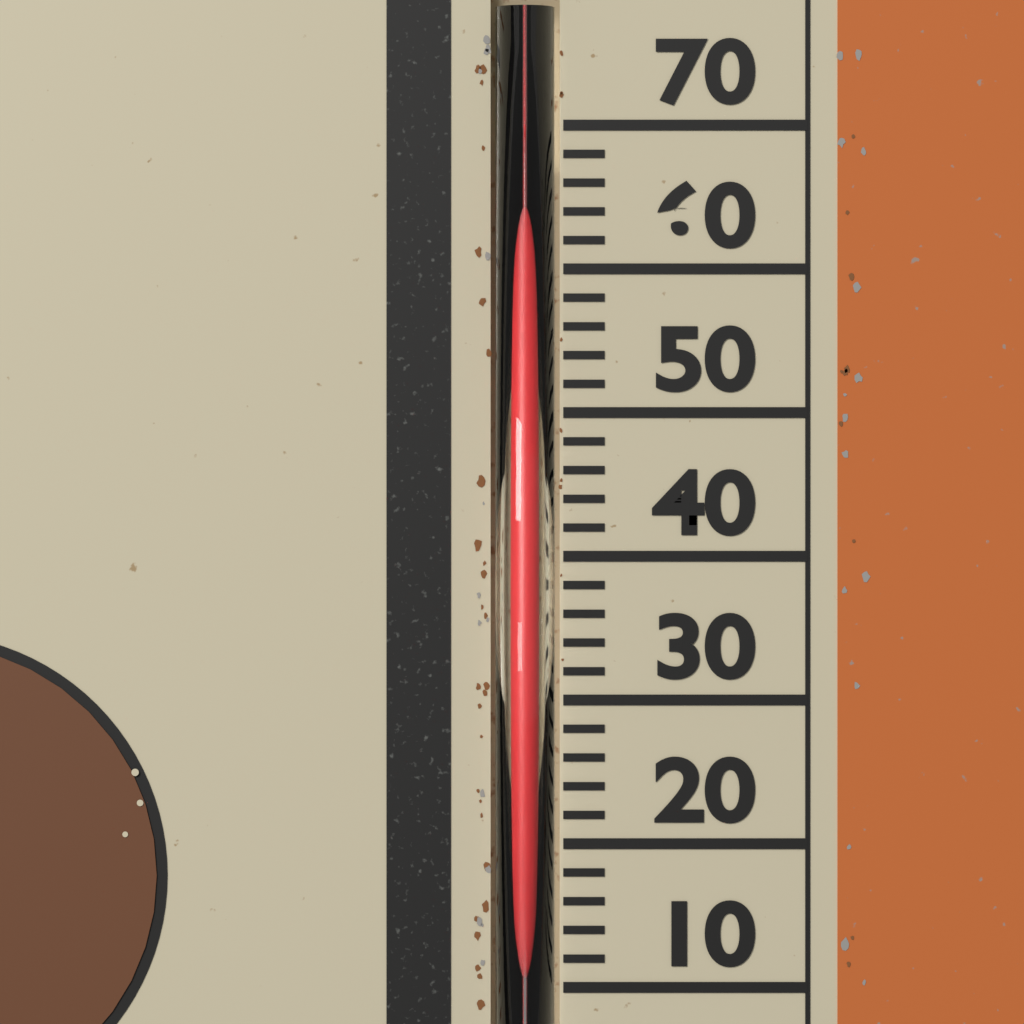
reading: 68 (no unit)
